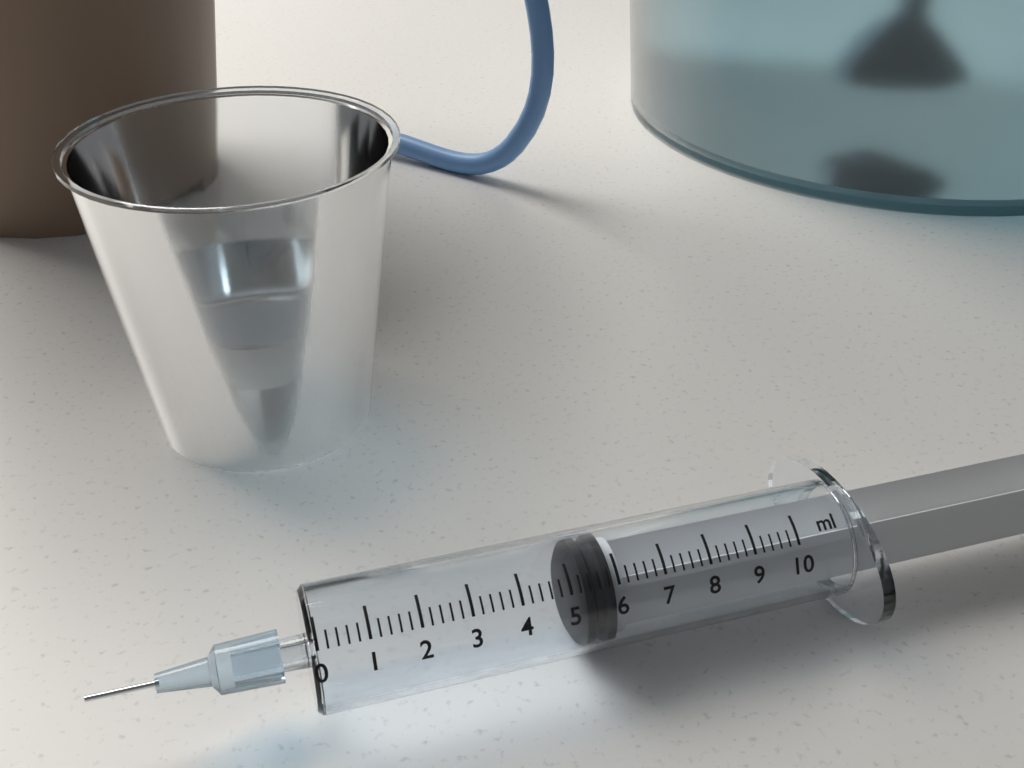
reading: 5.2 ml
